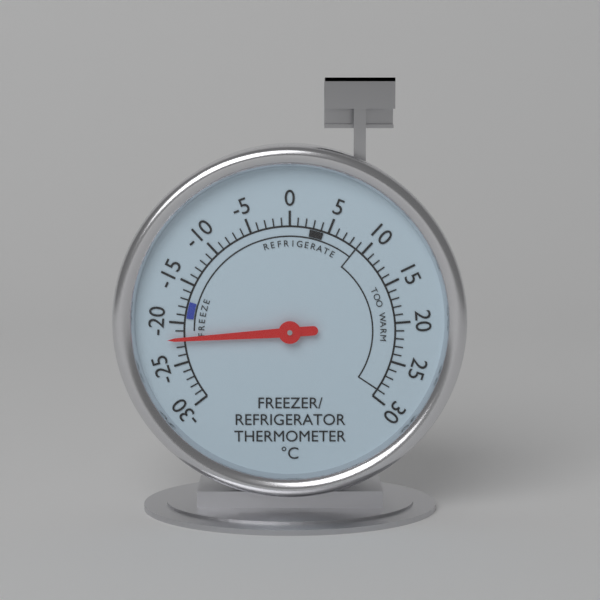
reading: -22 °C
